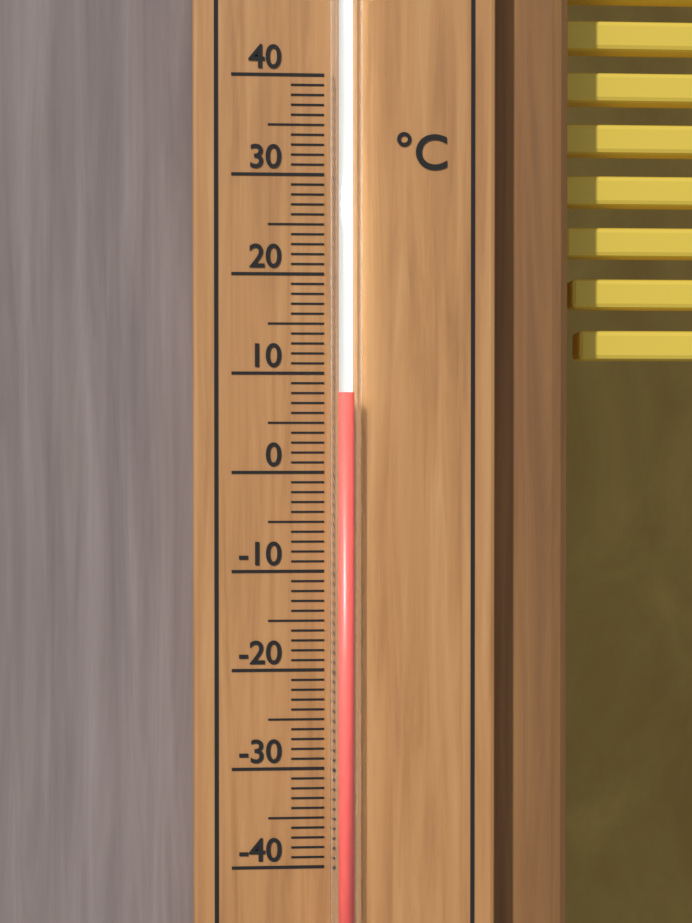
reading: 8 °C
